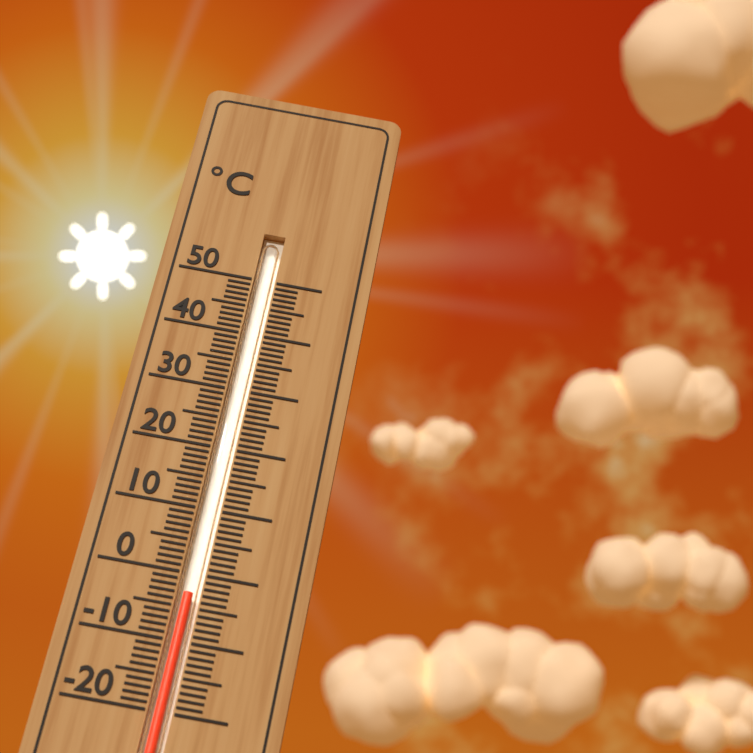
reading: -3 °C
